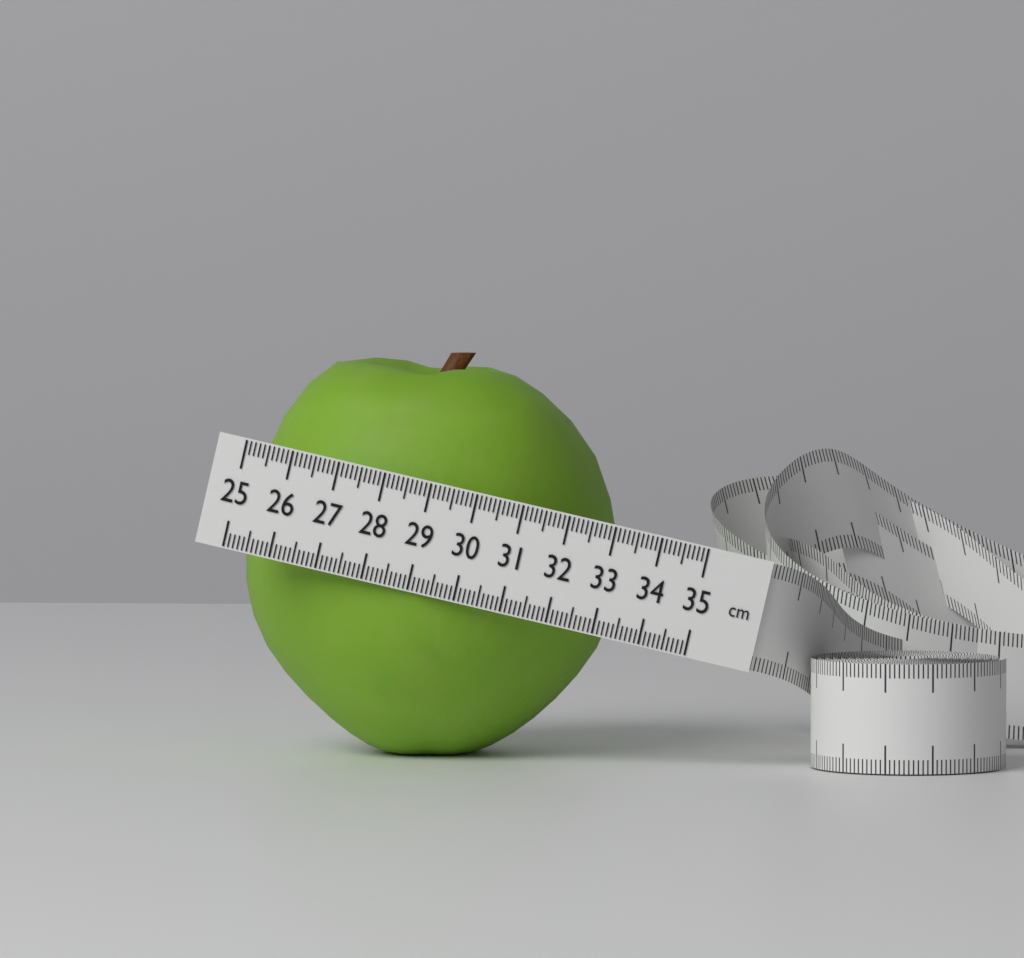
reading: 33.1 cm
